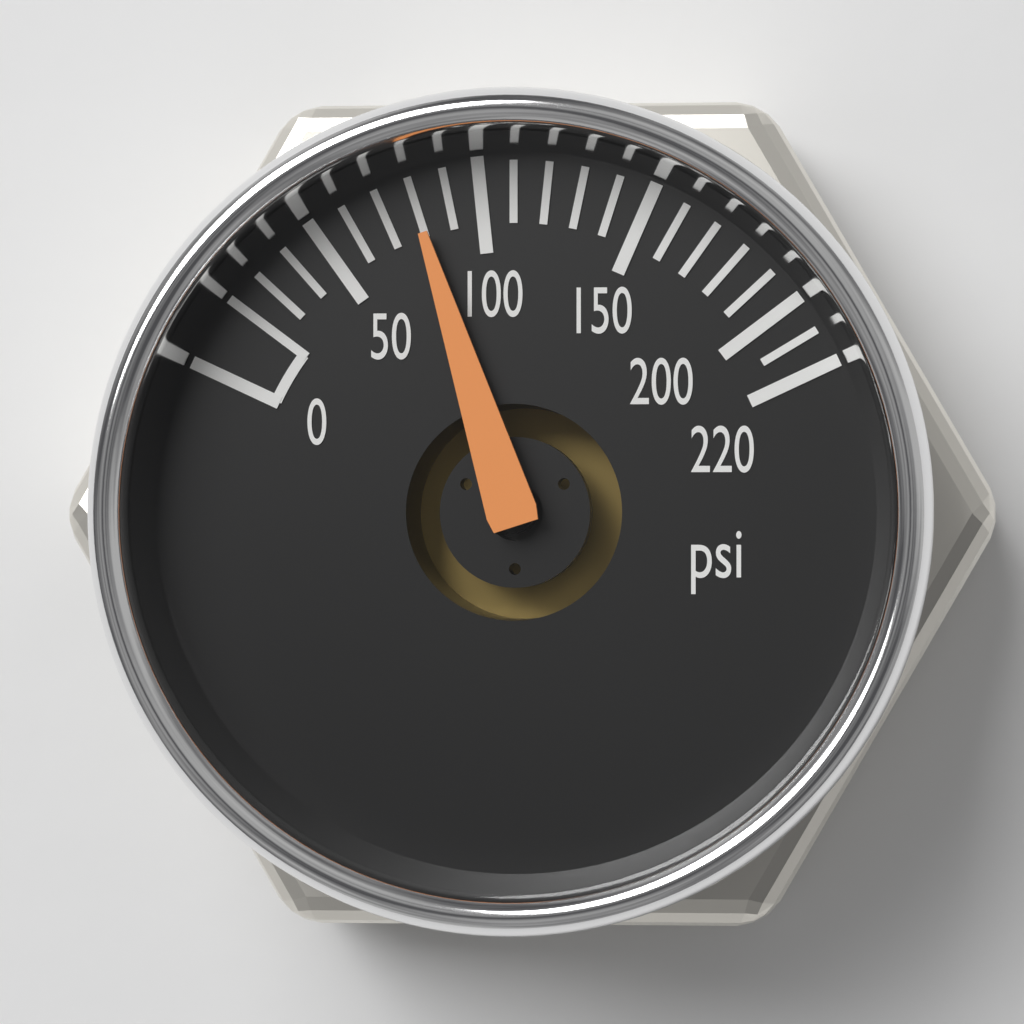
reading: 80 psi
